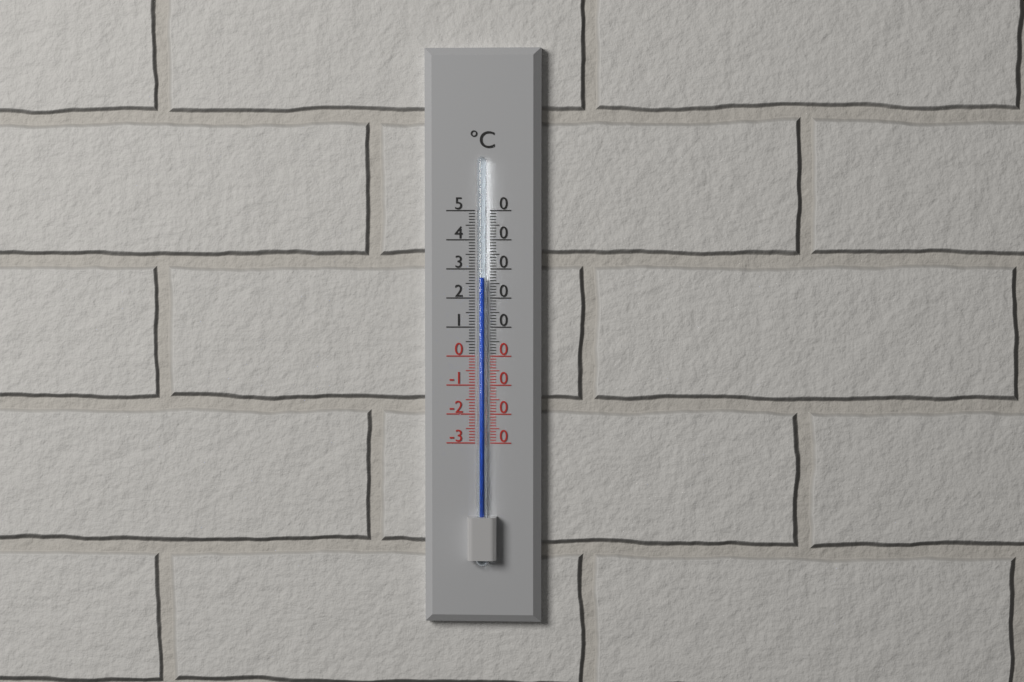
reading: 27 °C
